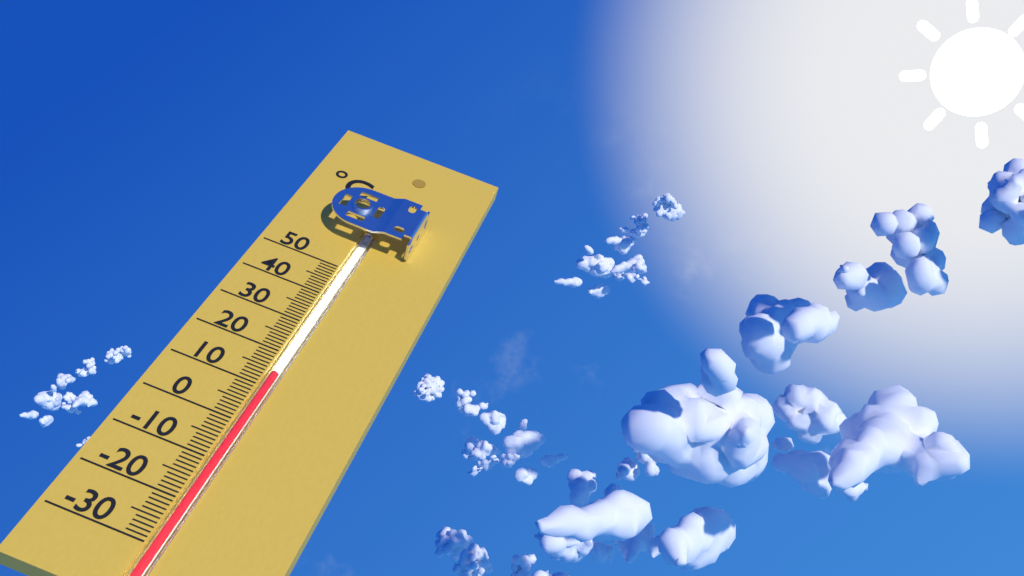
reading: 14 °C
